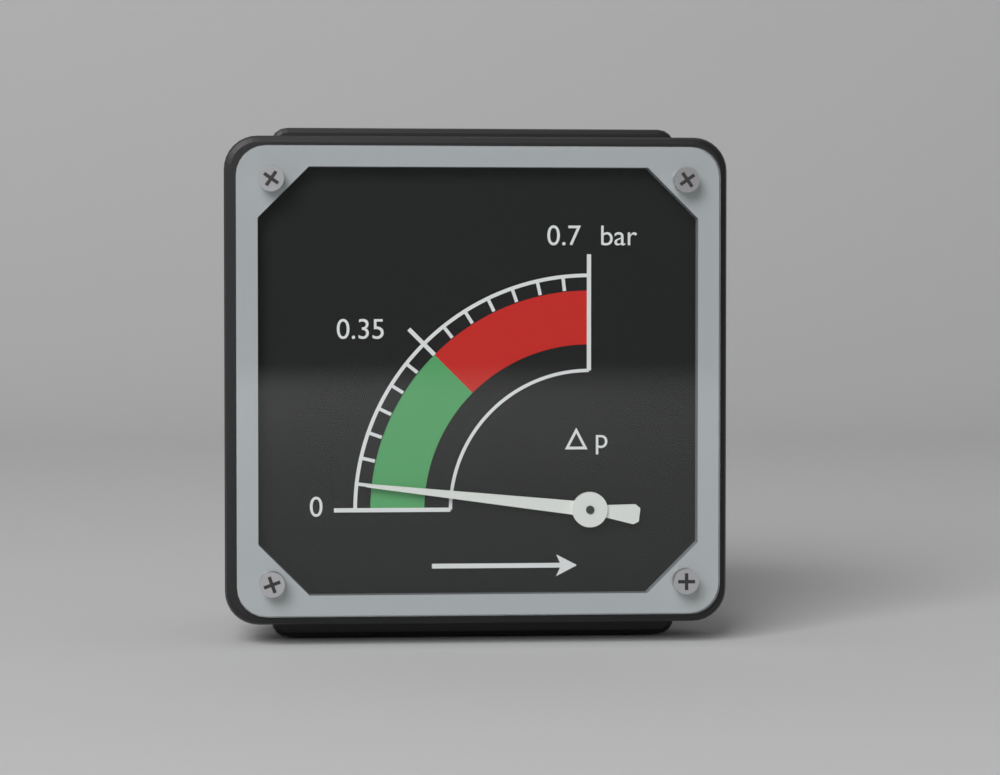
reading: 0.05 bar
